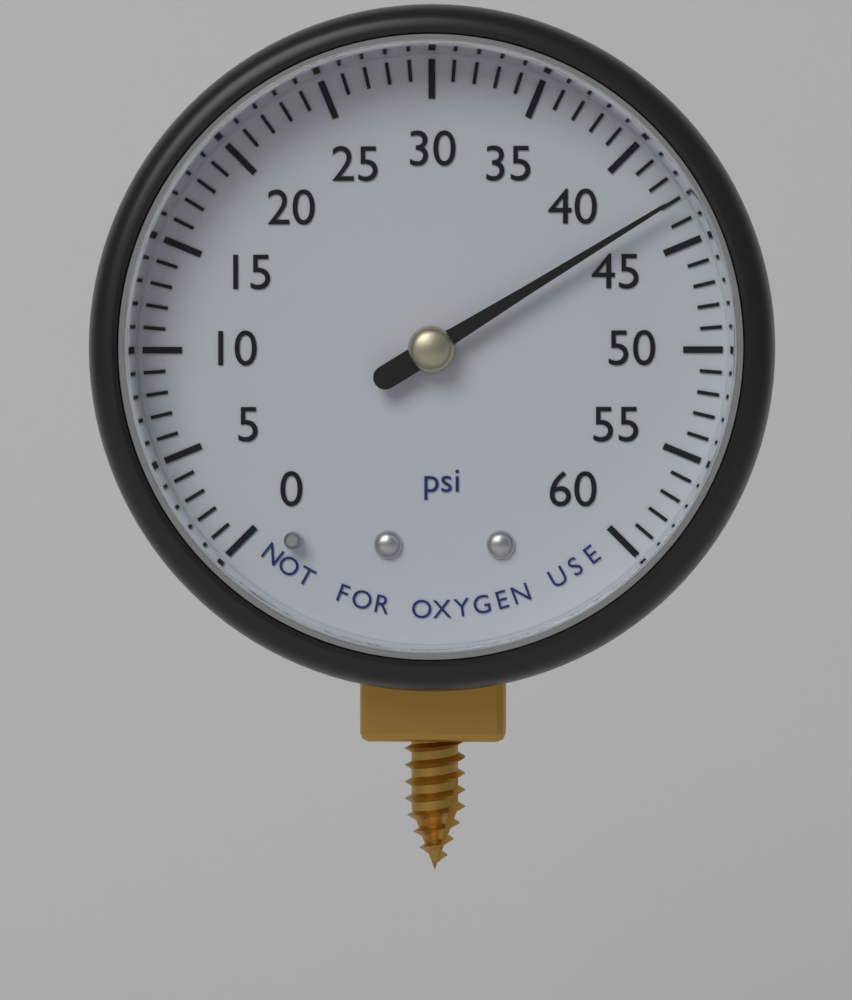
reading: 43 psi
